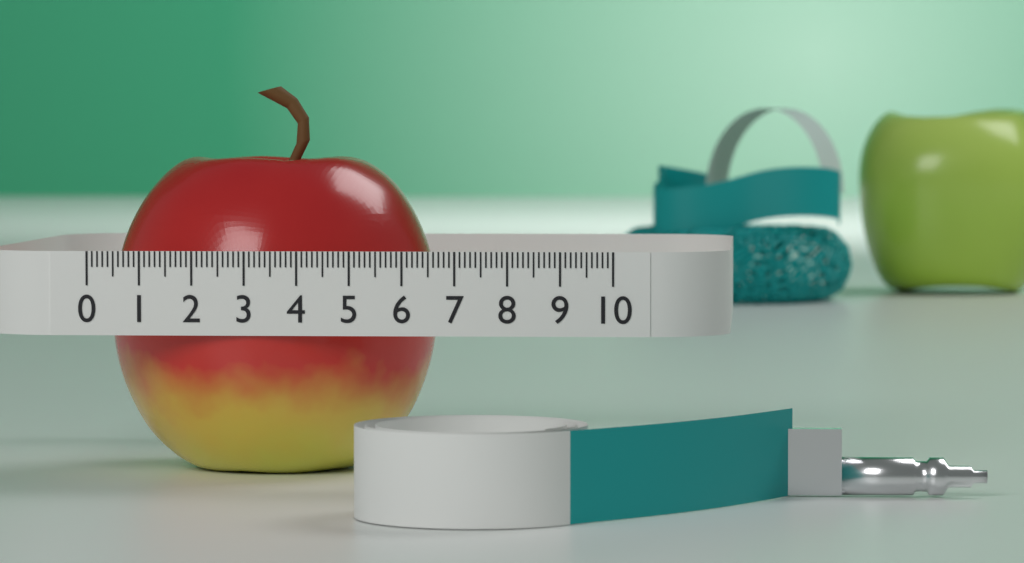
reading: 6.4 (no unit)
